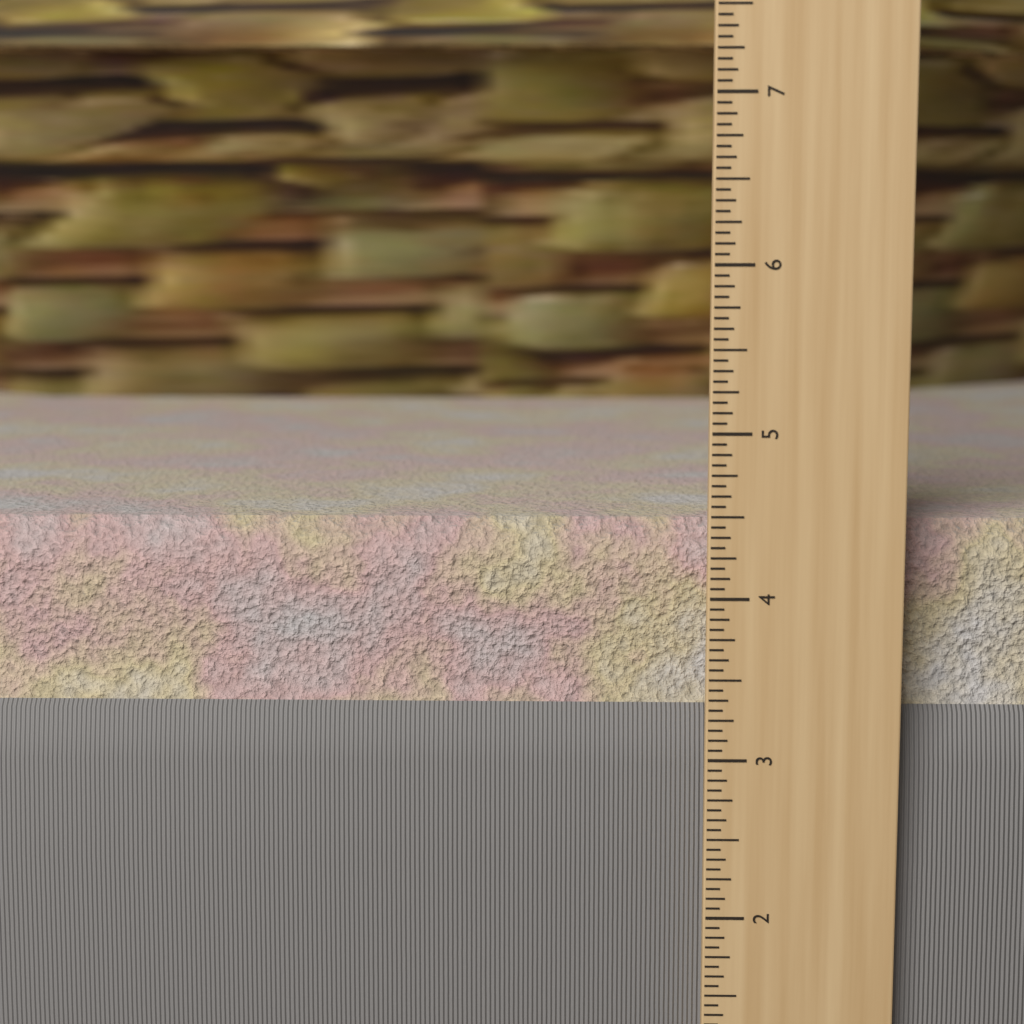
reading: 4.4375 in
